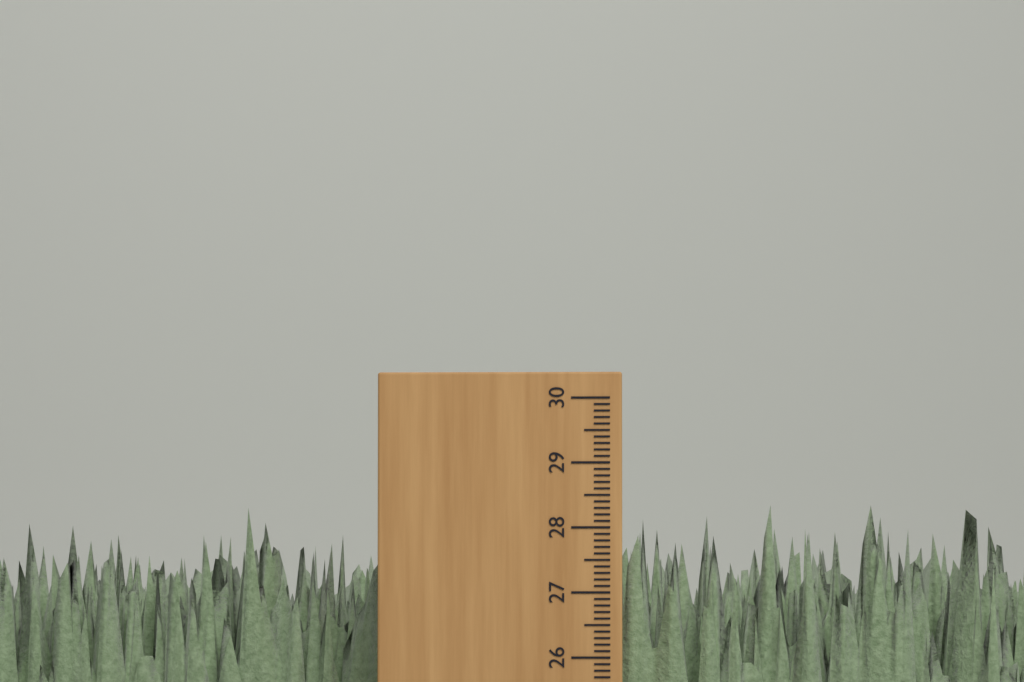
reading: 28.4 cm
